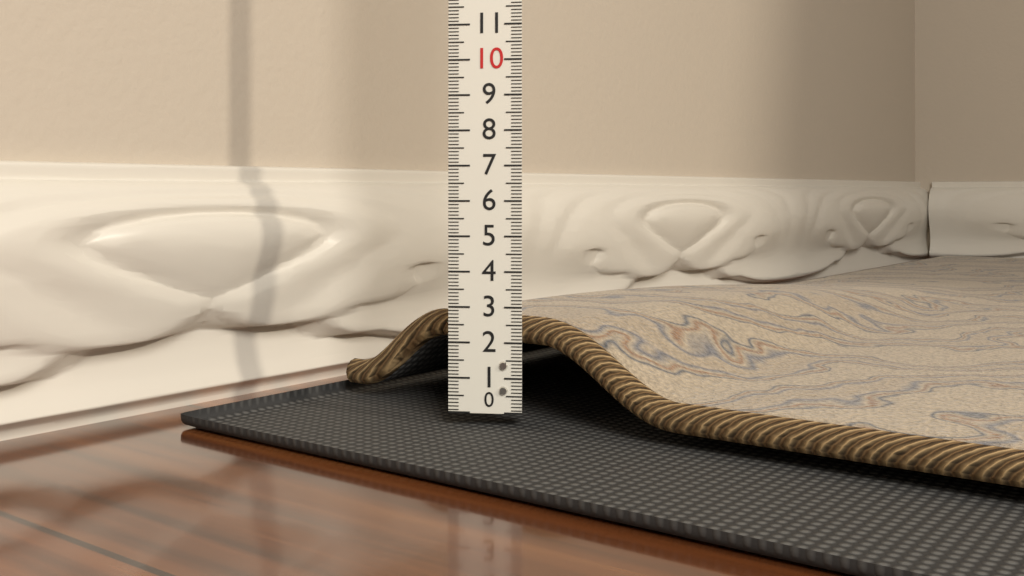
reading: 2.7 (no unit)
